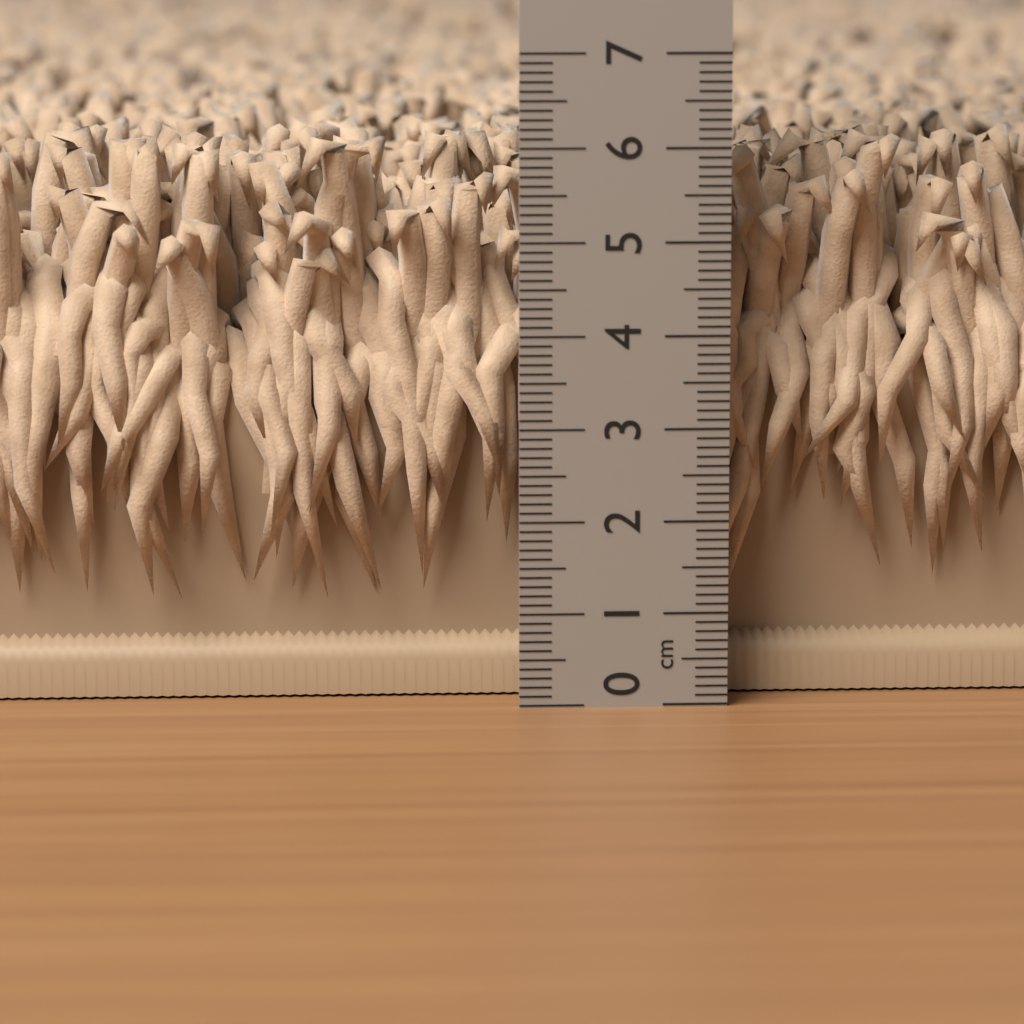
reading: 6.1 cm
